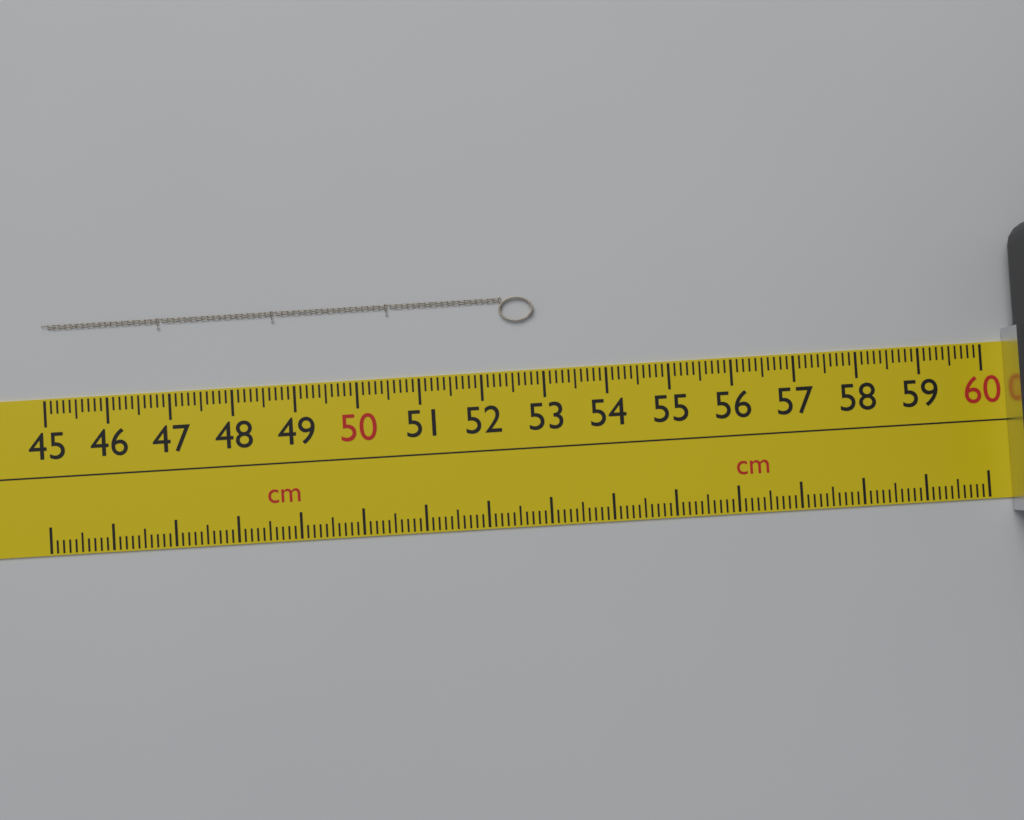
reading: 52.9 cm
